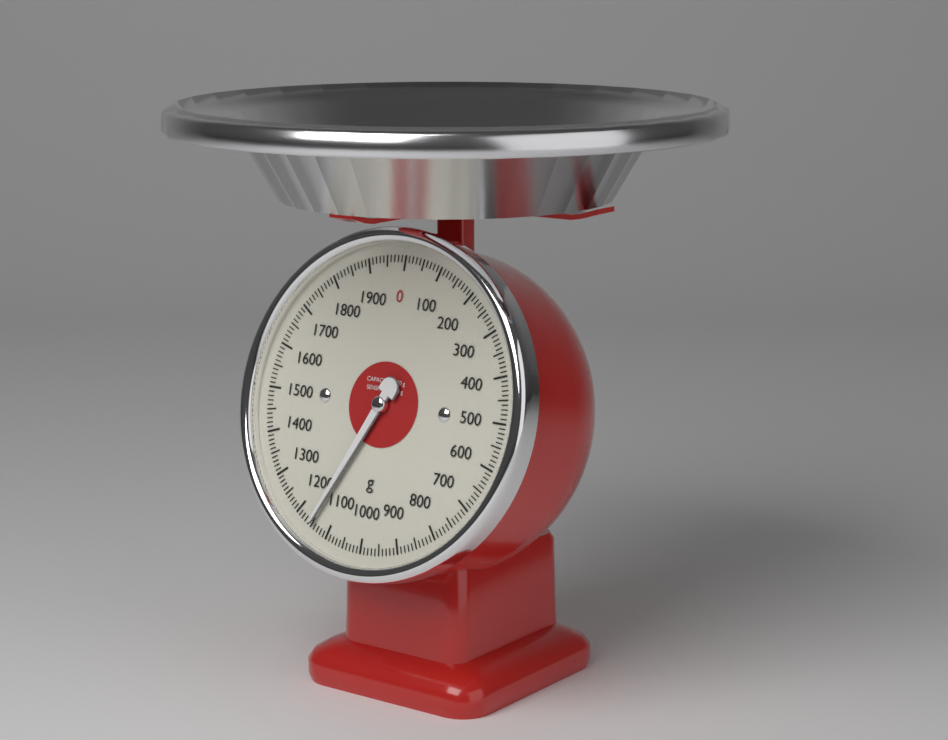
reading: 1150 g
